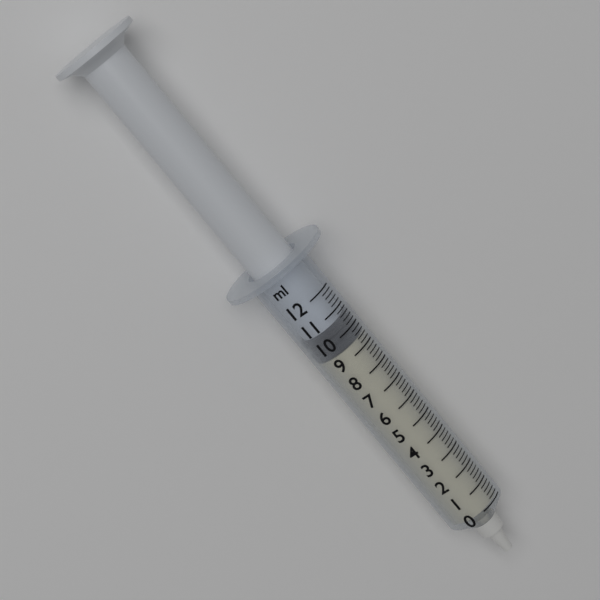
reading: 9.4 ml
